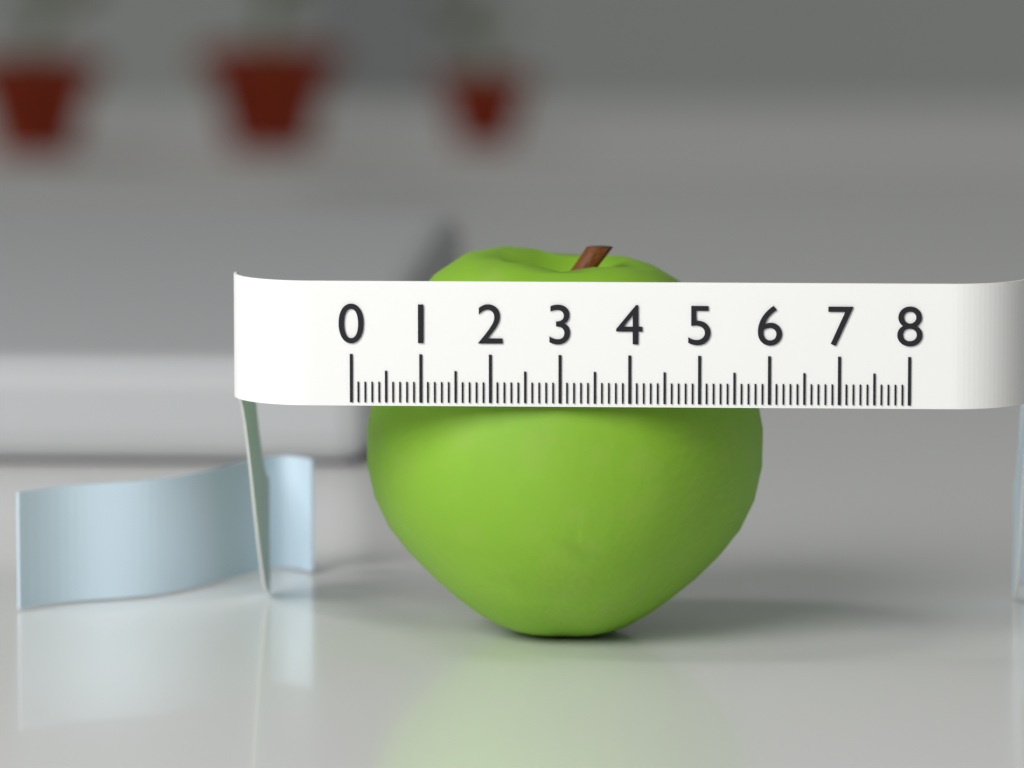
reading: 5.9 (no unit)
